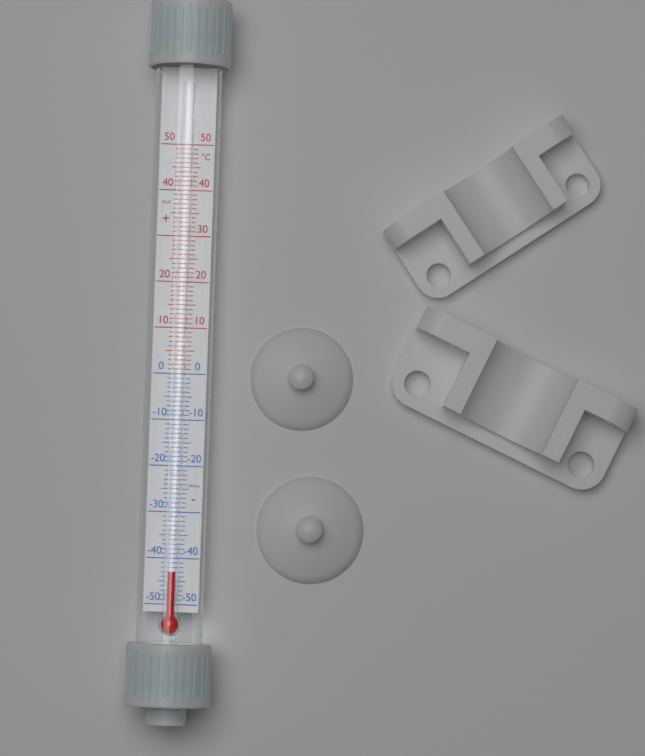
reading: -43 °C
